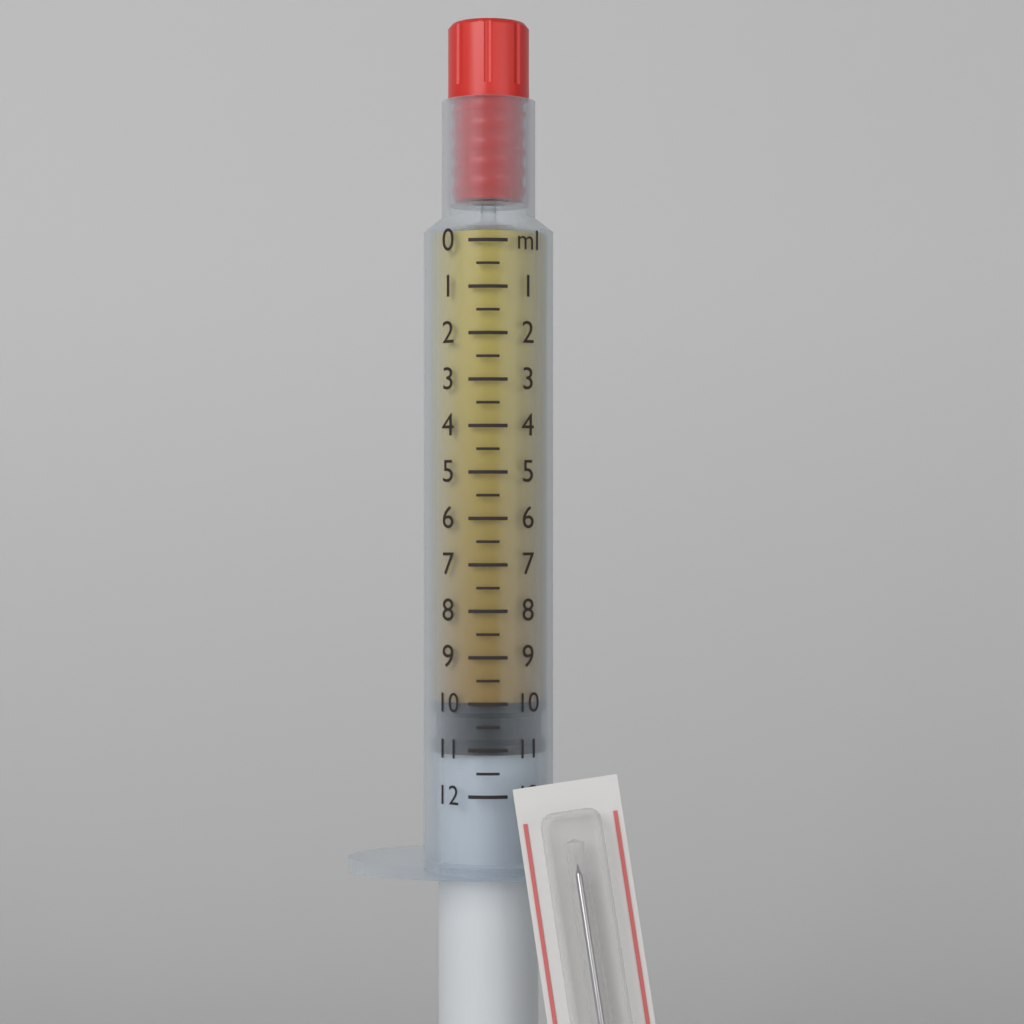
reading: 10.0 ml
